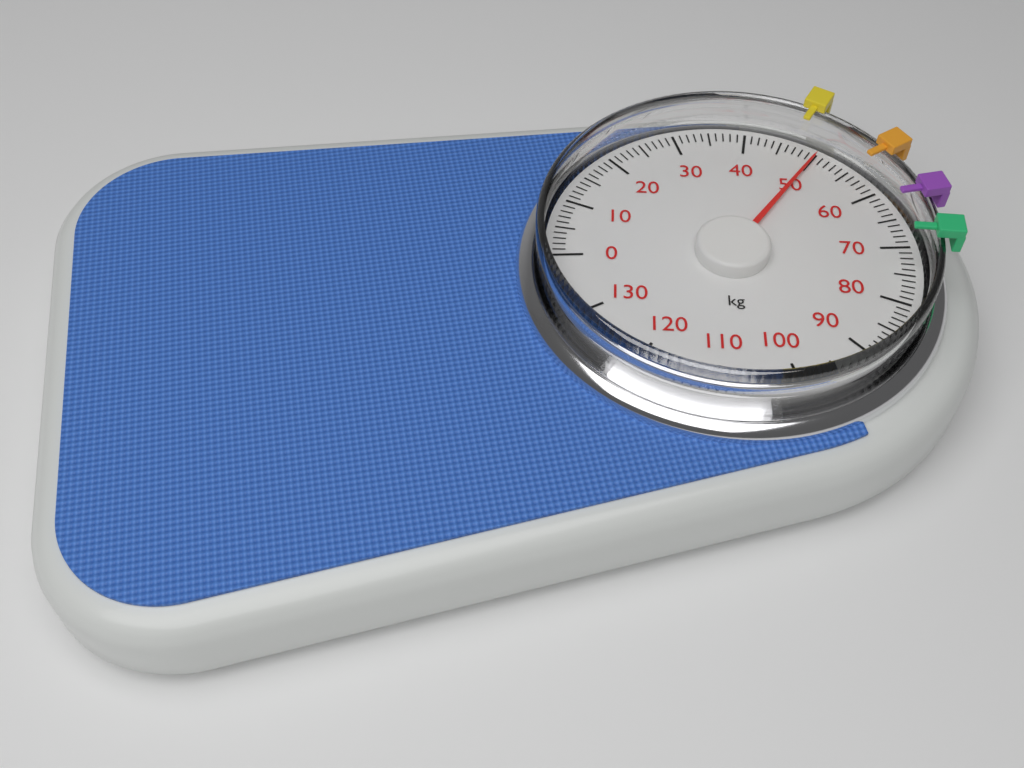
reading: 50 kg
